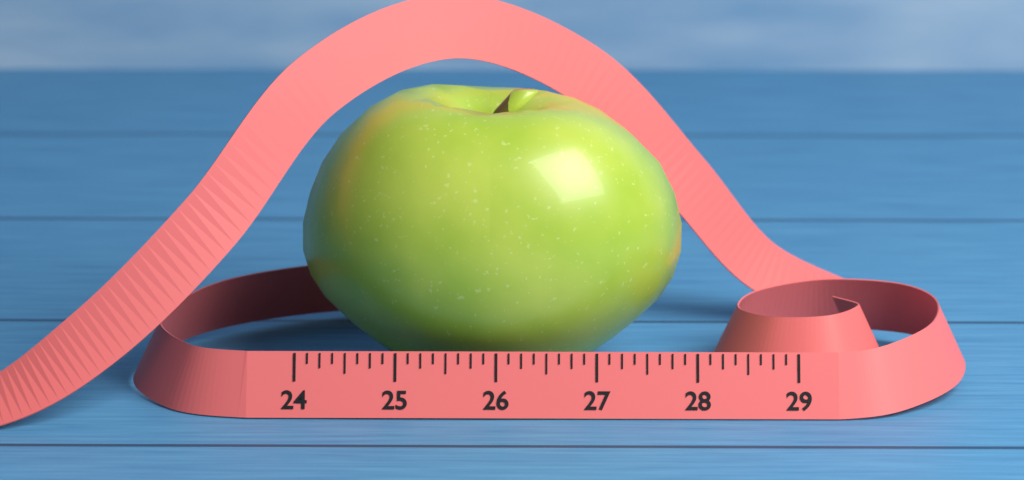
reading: 27.875 (no unit)
